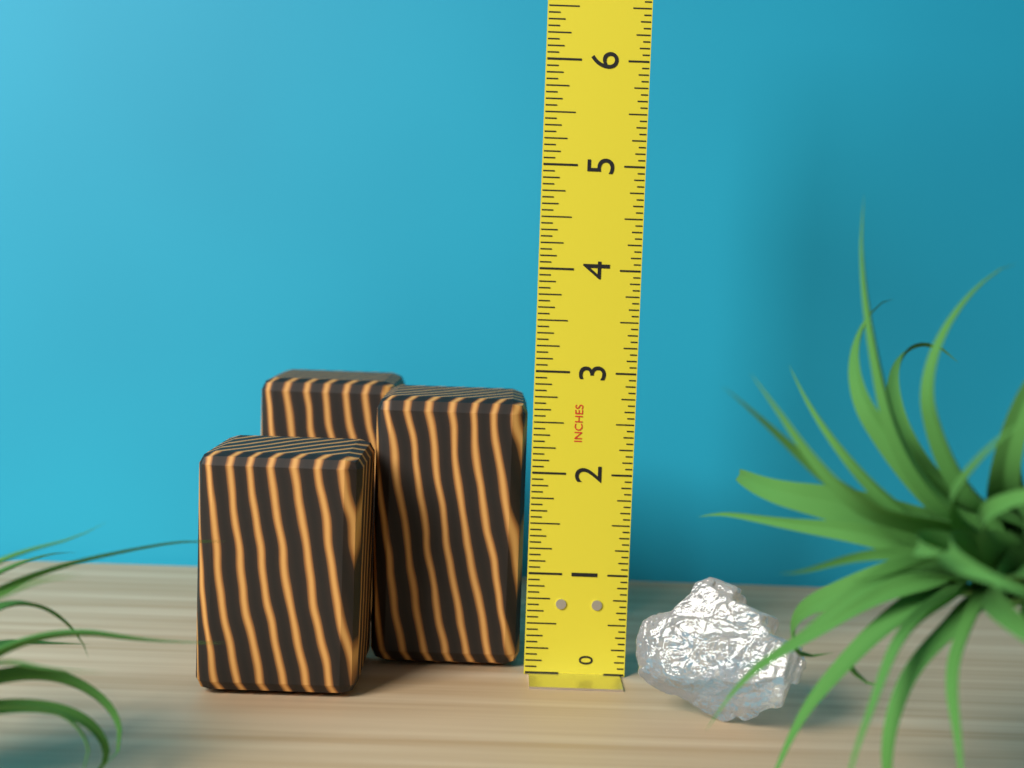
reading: 2.6875 in
